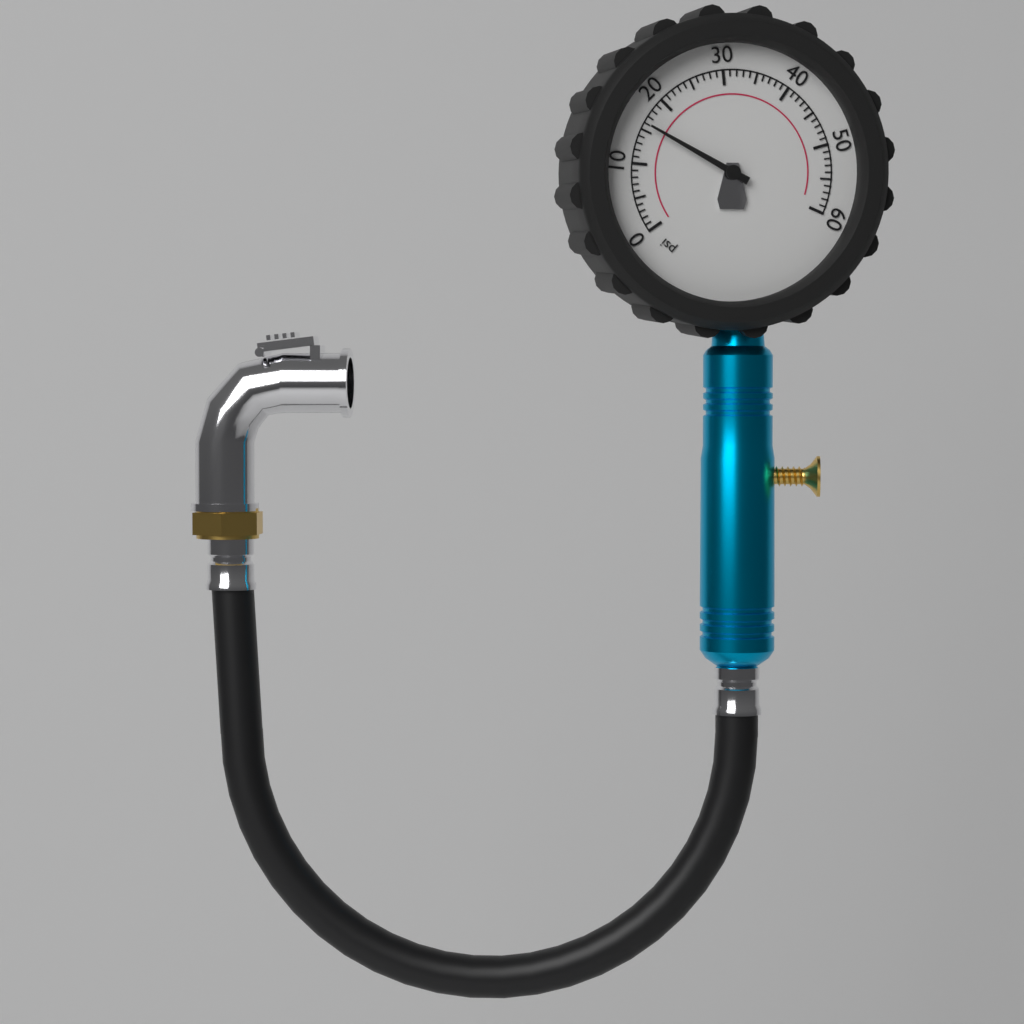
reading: 16 psi
